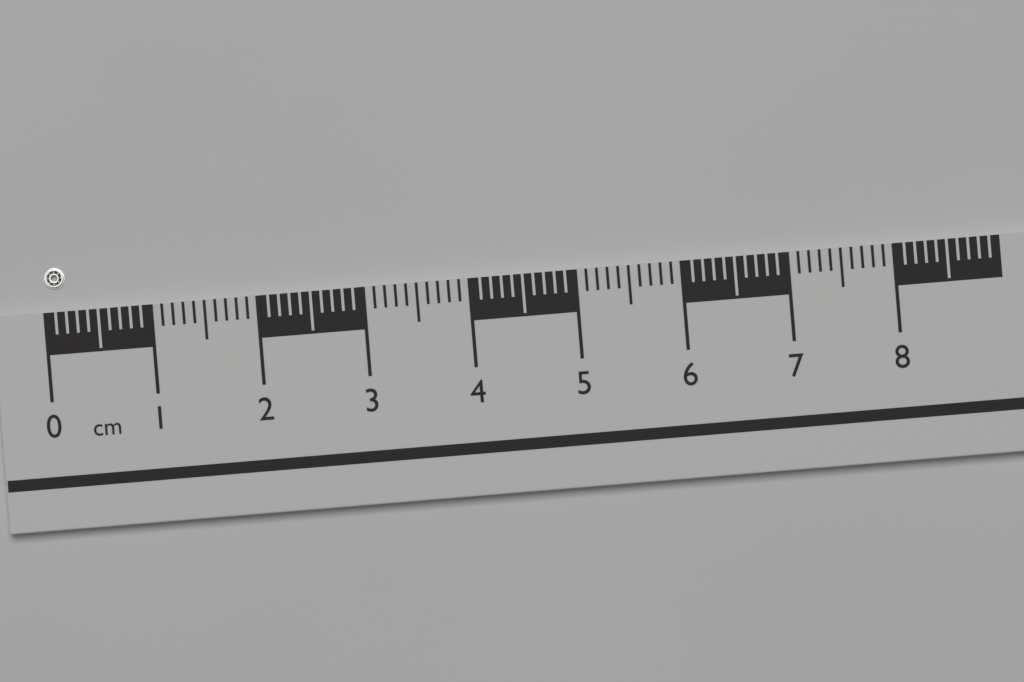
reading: 0.2 cm
